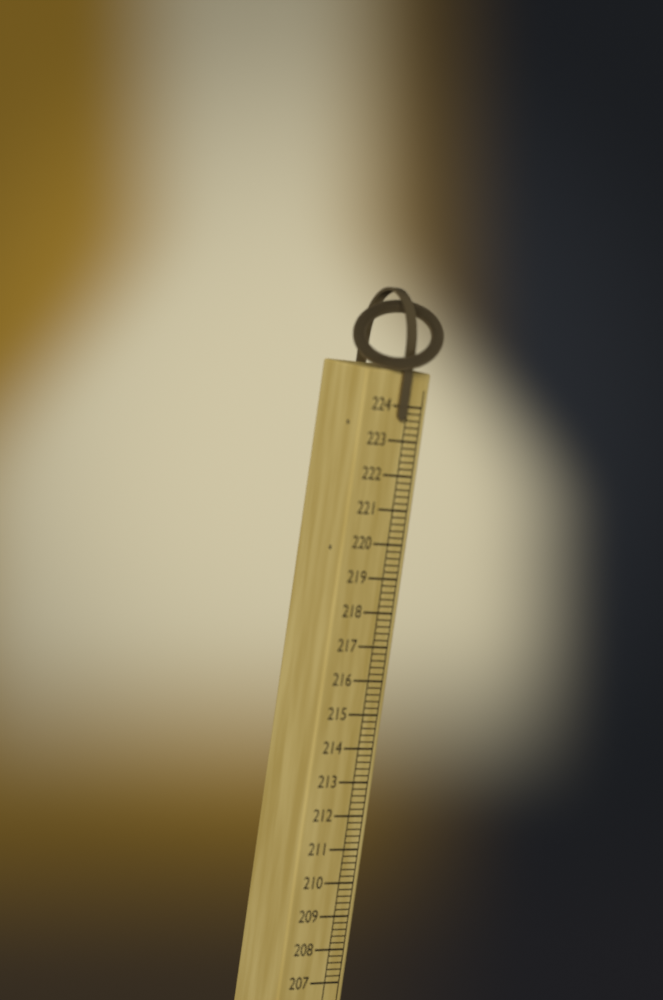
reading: 223.6 (no unit)
